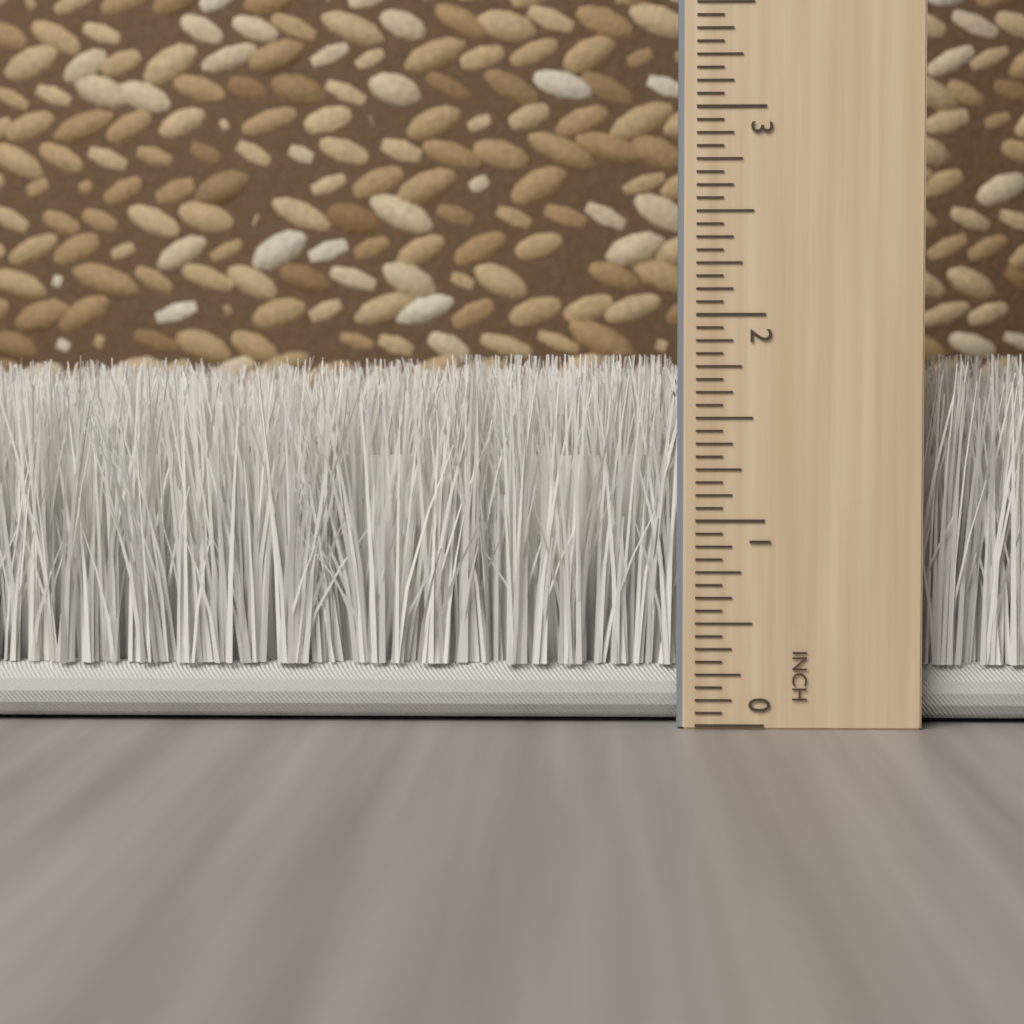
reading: 1.8125 inch
